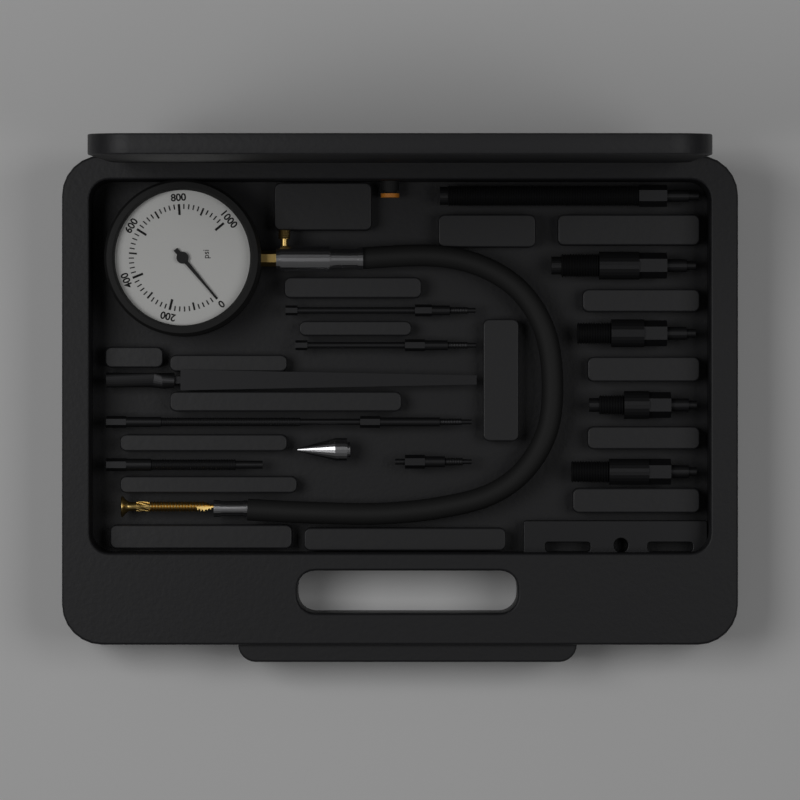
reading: 0 psi
